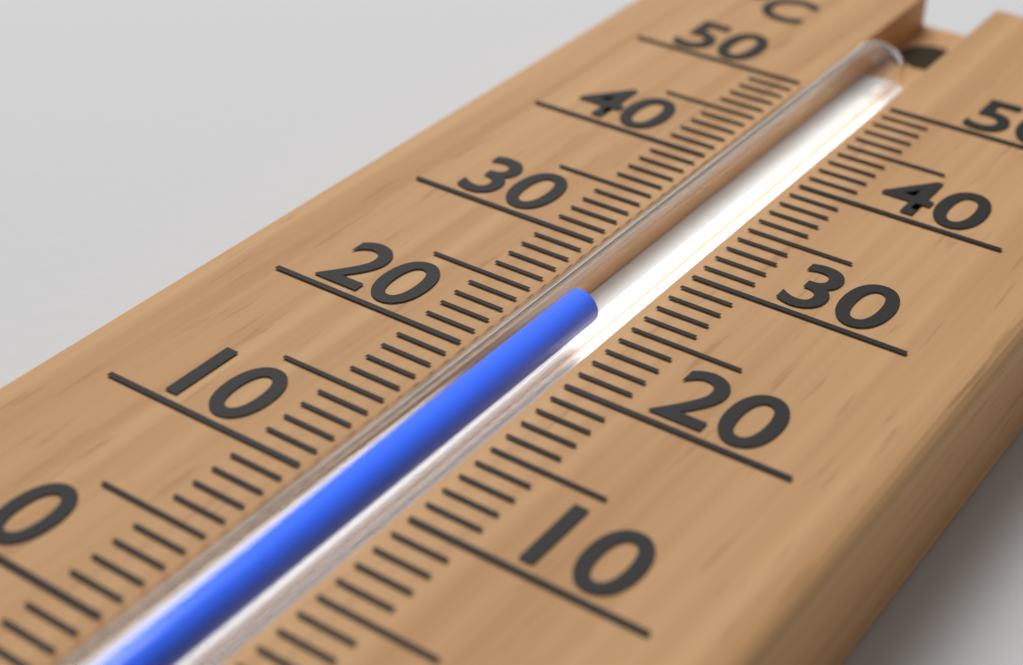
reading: 25 °C
